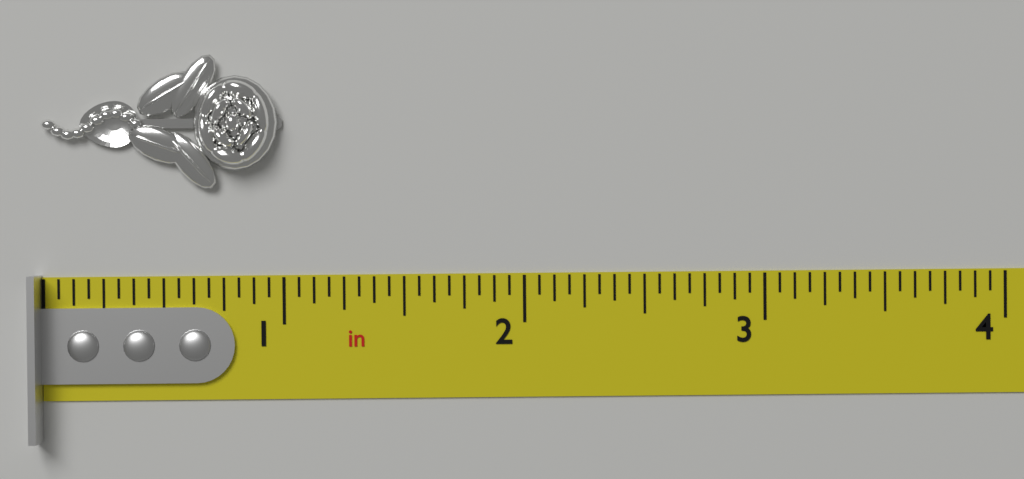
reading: 1.0000 in
